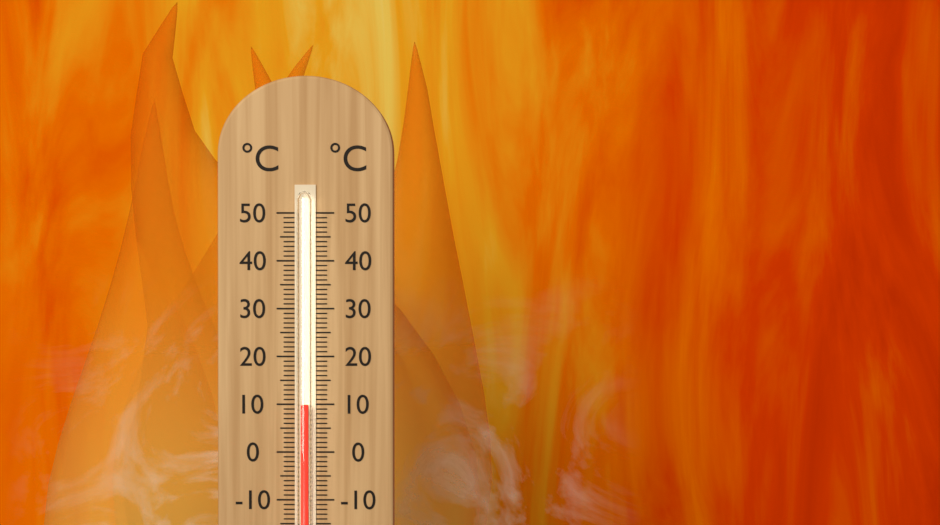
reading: 10 °C
